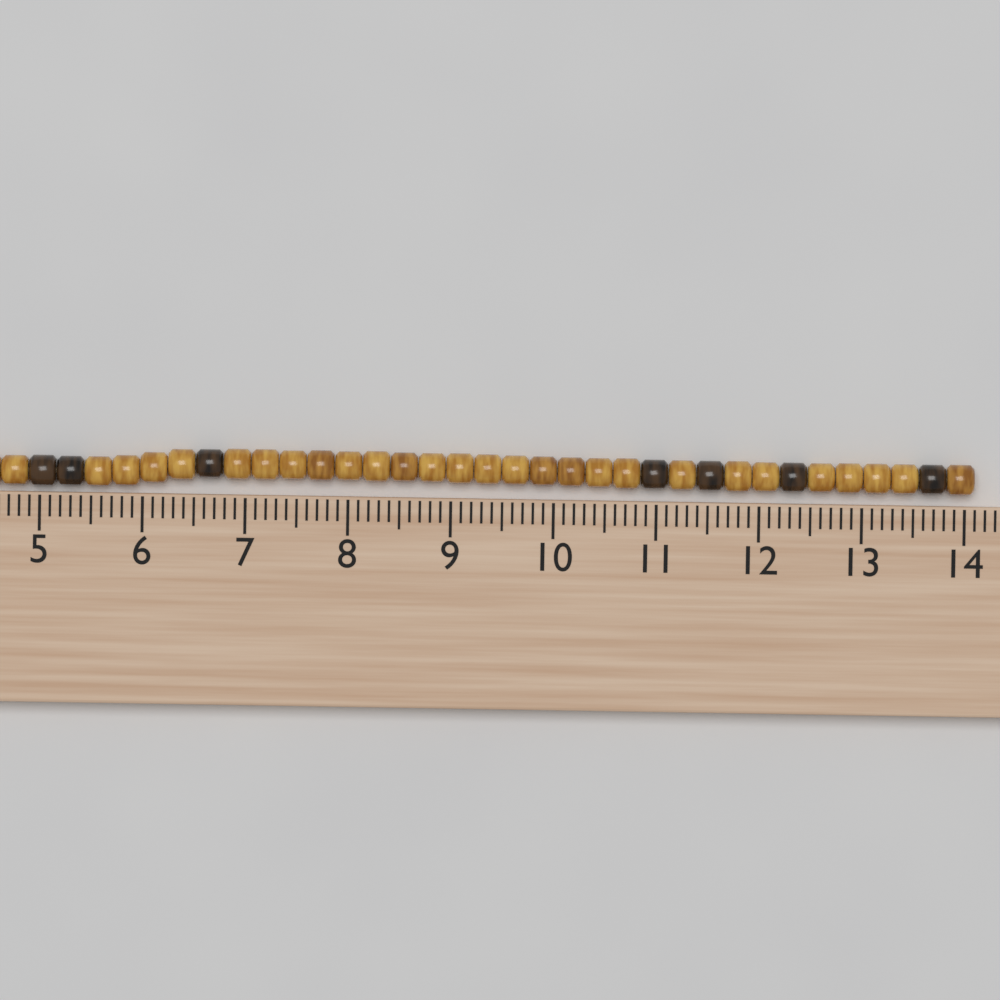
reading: 14.1 cm
